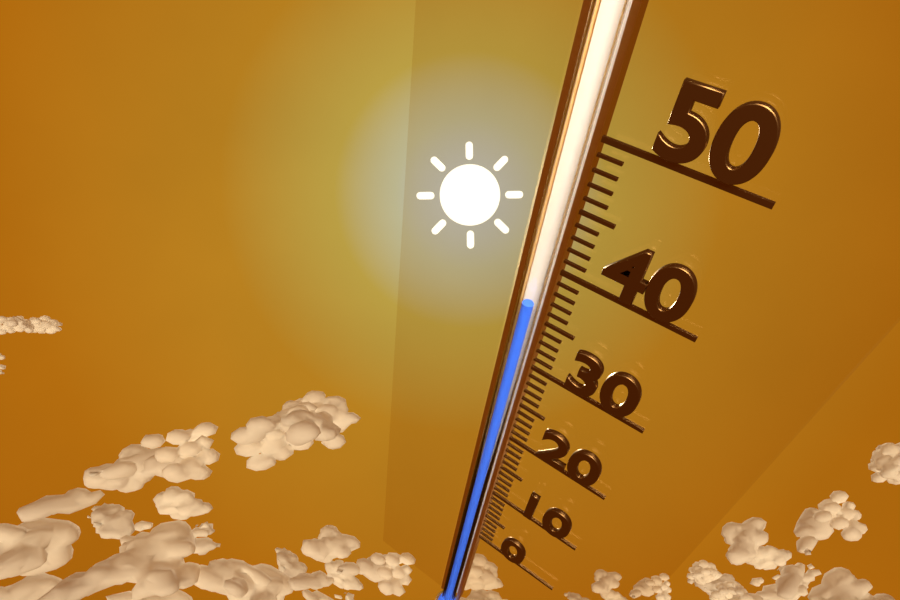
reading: 36 (no unit)
